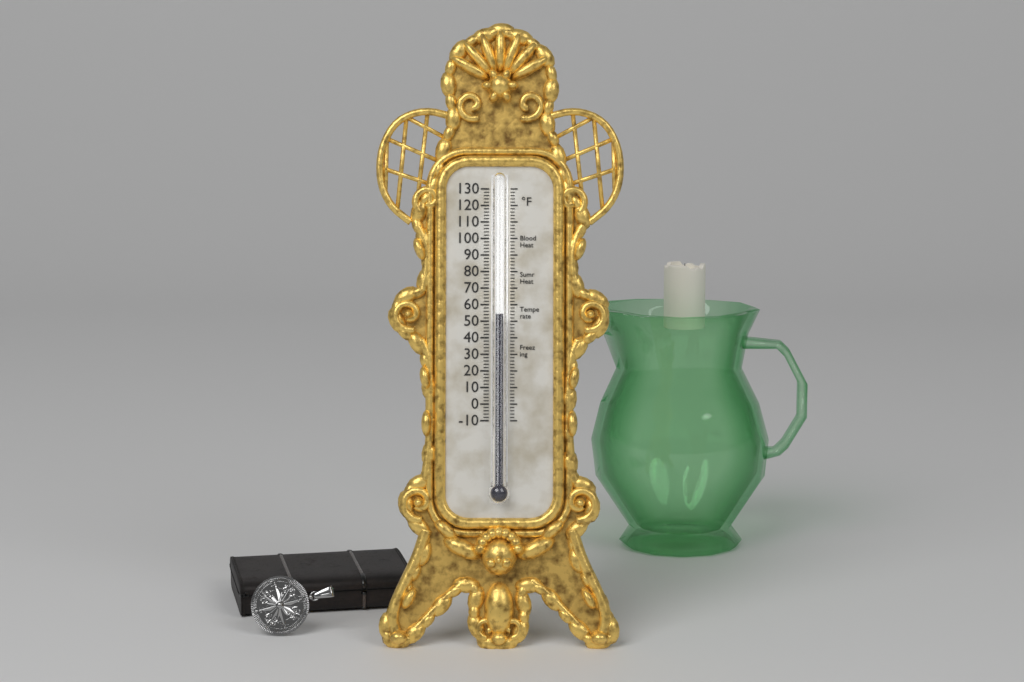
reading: 54 °F
